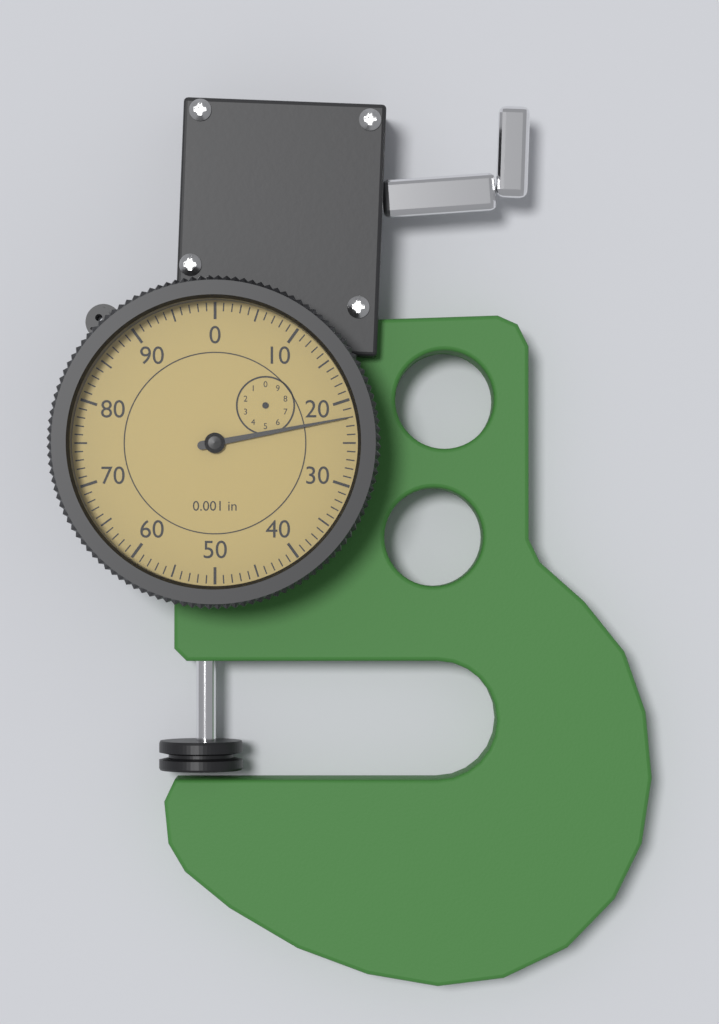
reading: 22 0.001 in
